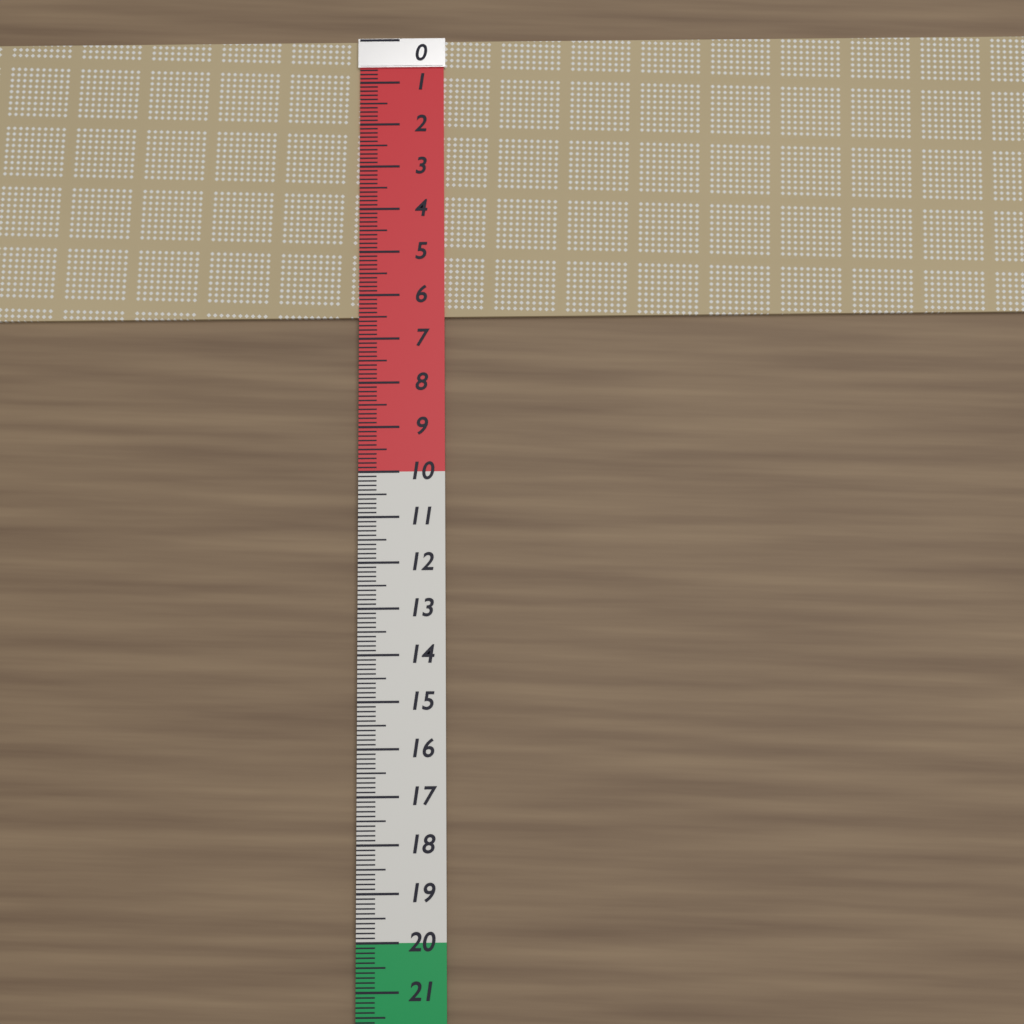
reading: 6.5 (no unit)
